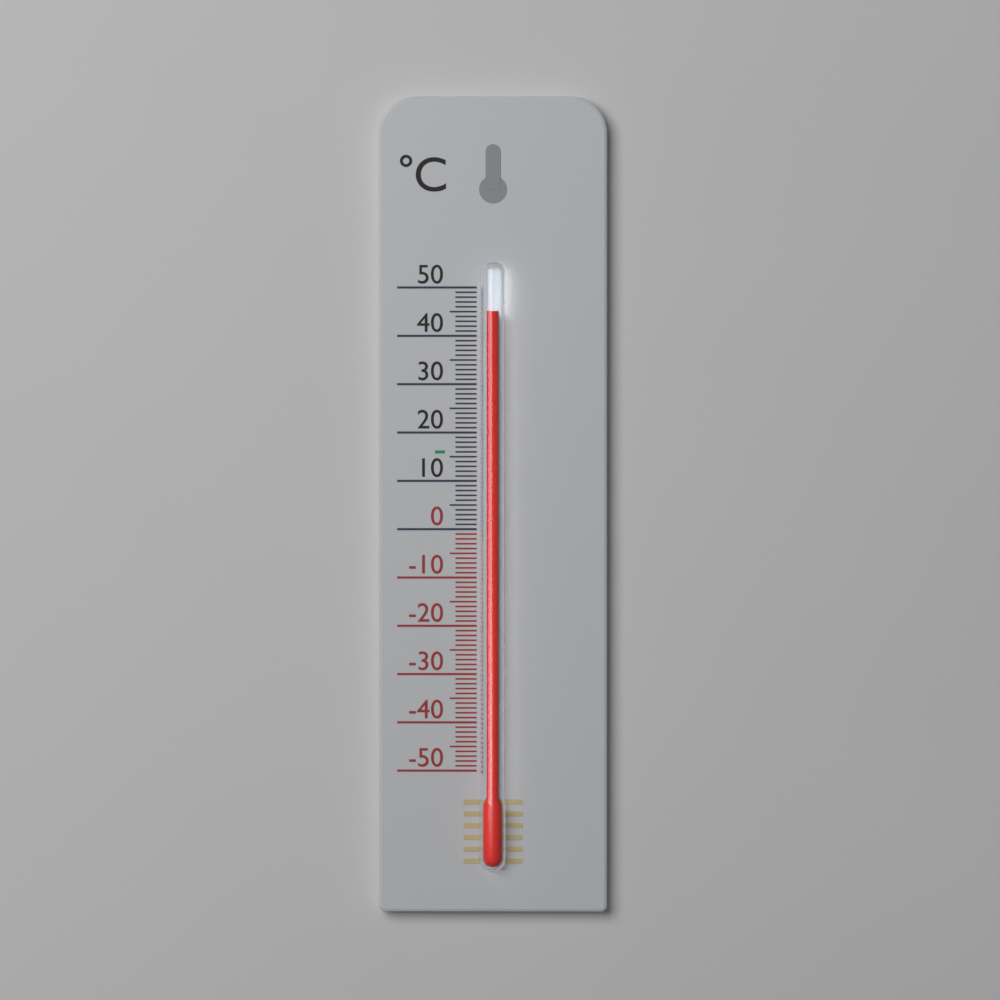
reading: 45 °C
